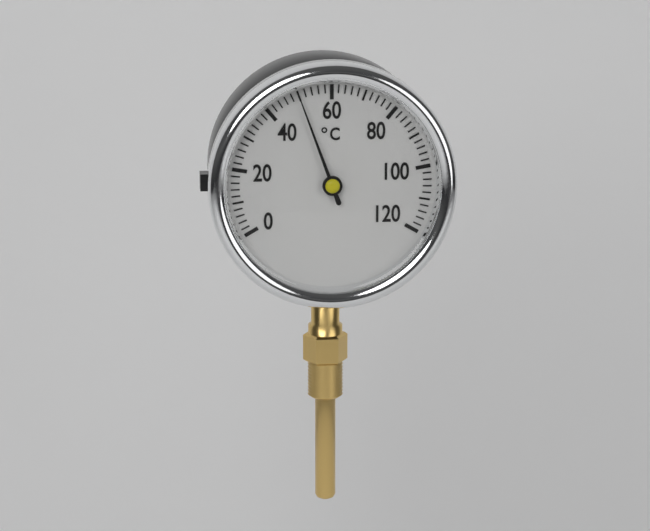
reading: 50 °C
